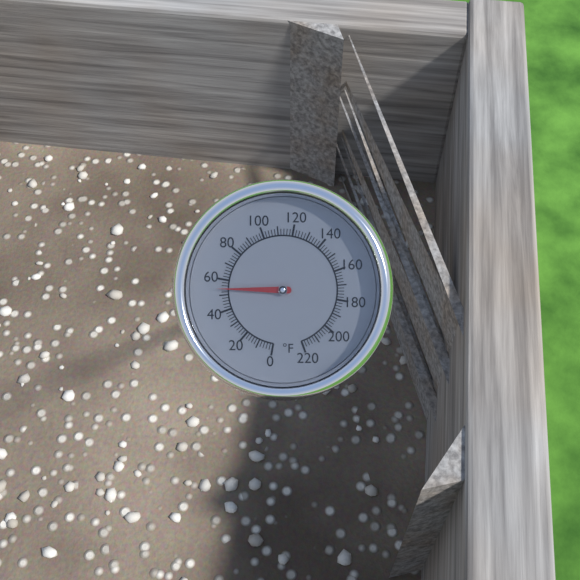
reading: 54 °F
